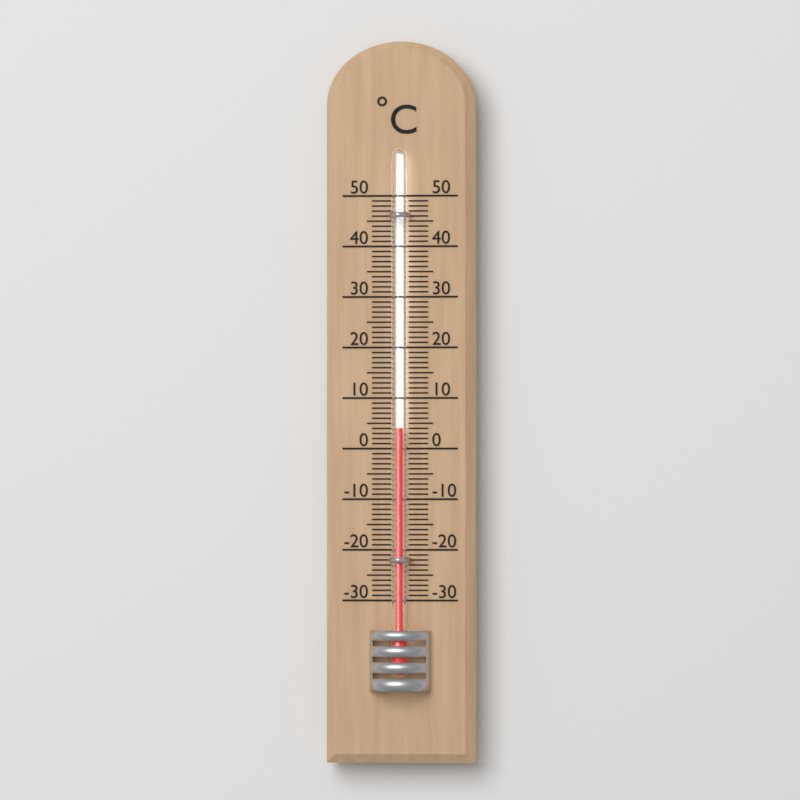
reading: 4 °C
